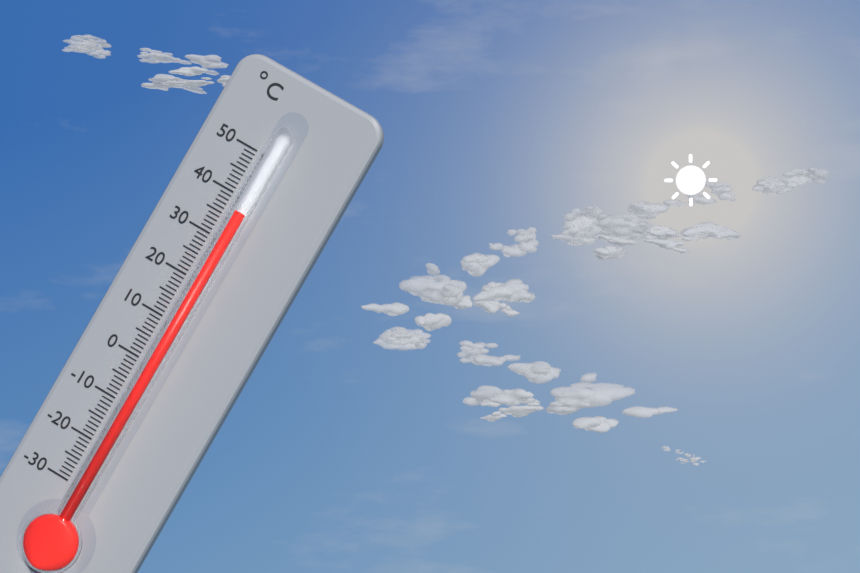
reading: 37 °C
